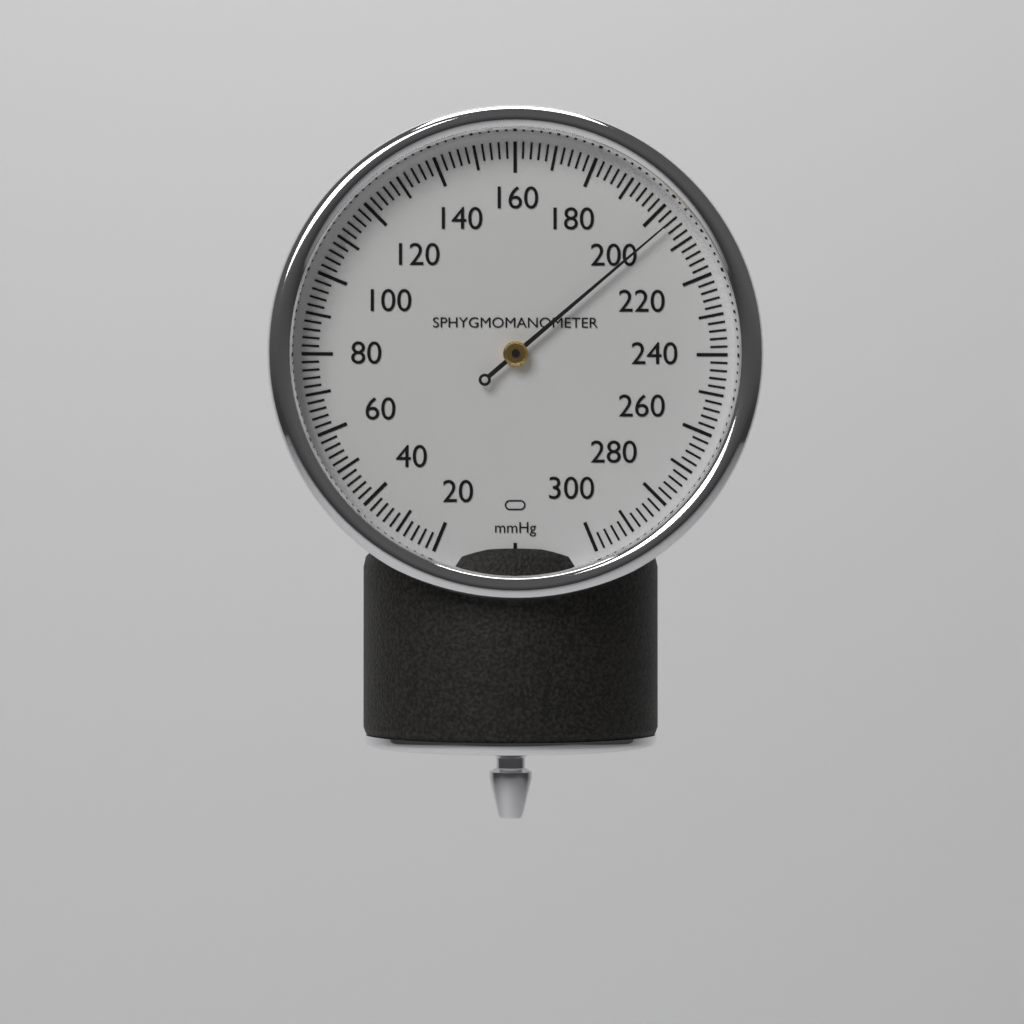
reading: 204 mmHg
